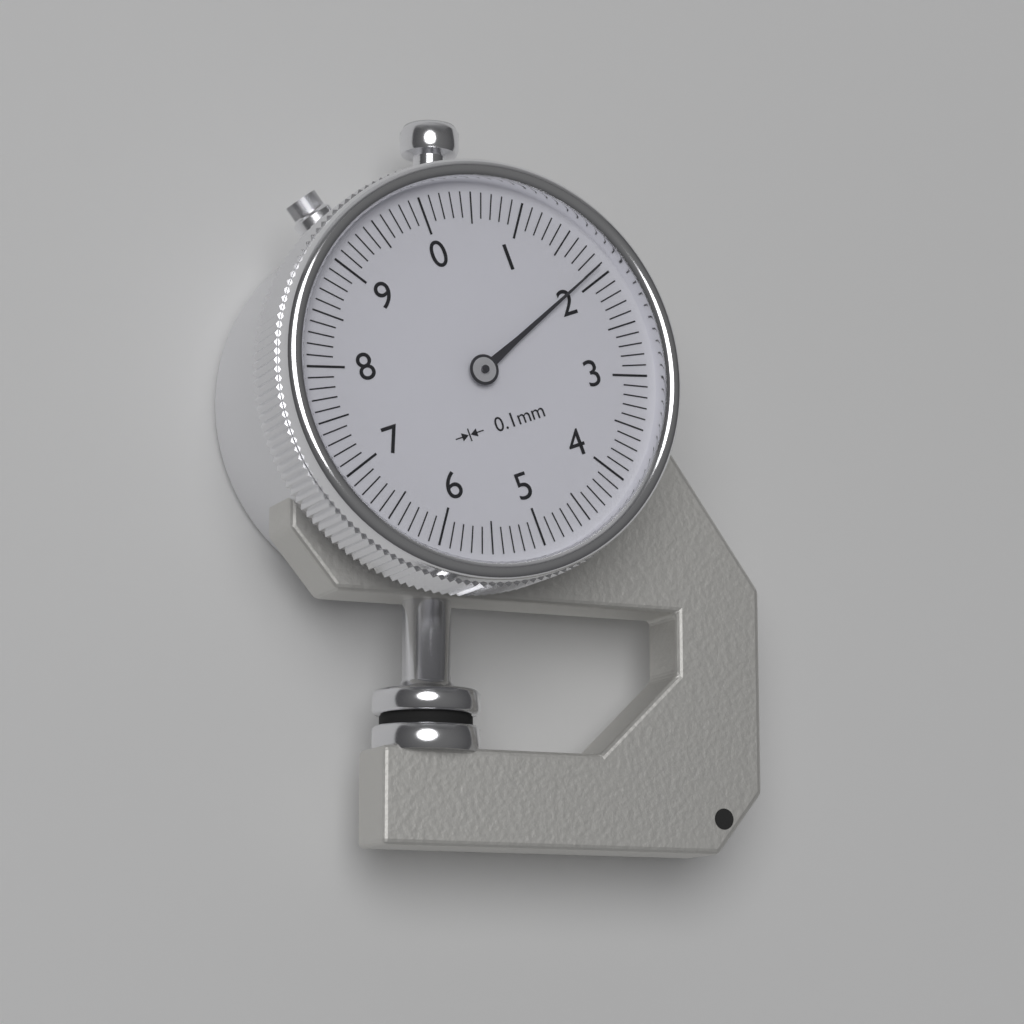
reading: 1.9 mm
